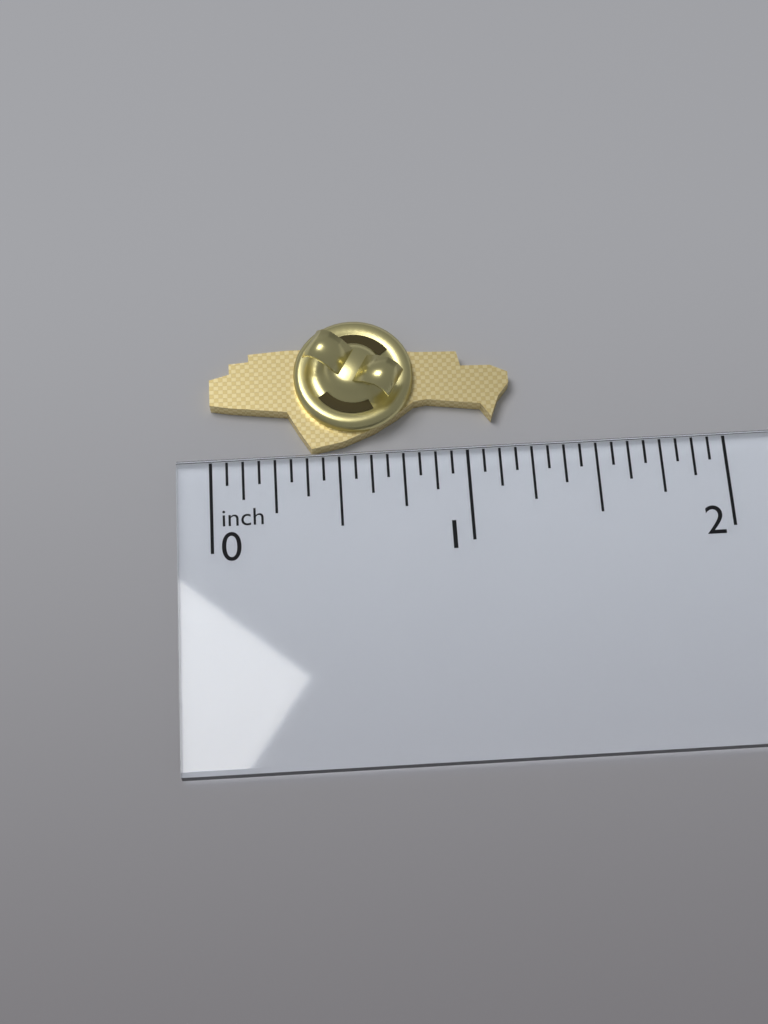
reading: 1.1875 inch
